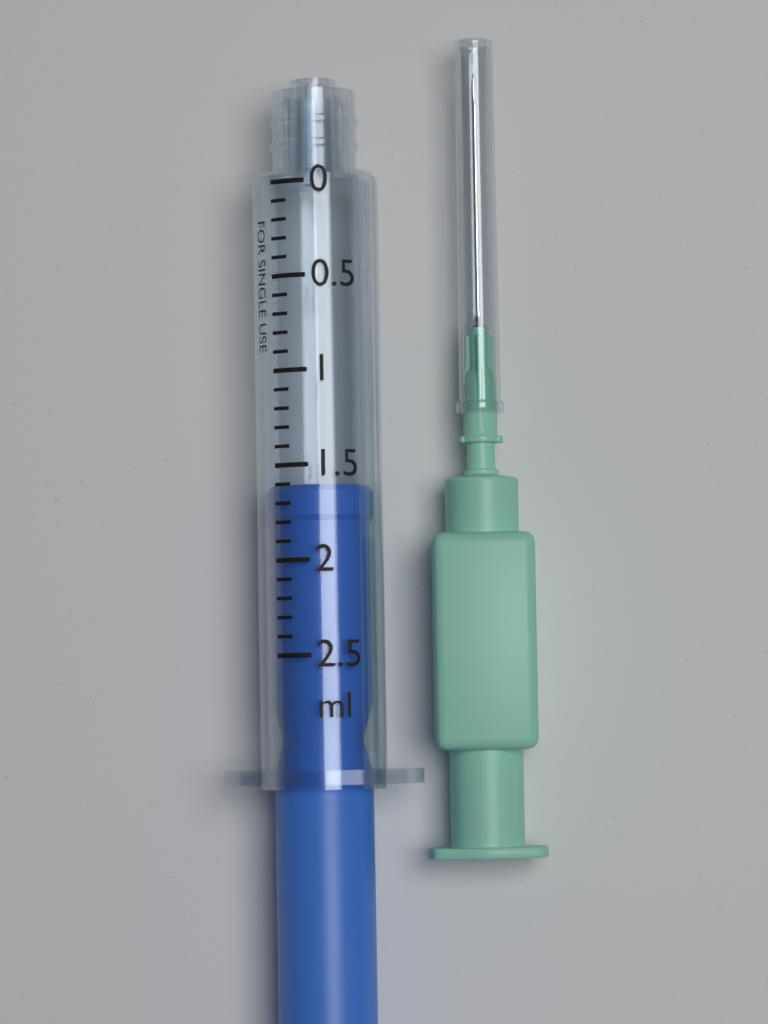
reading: 1.6 ml
